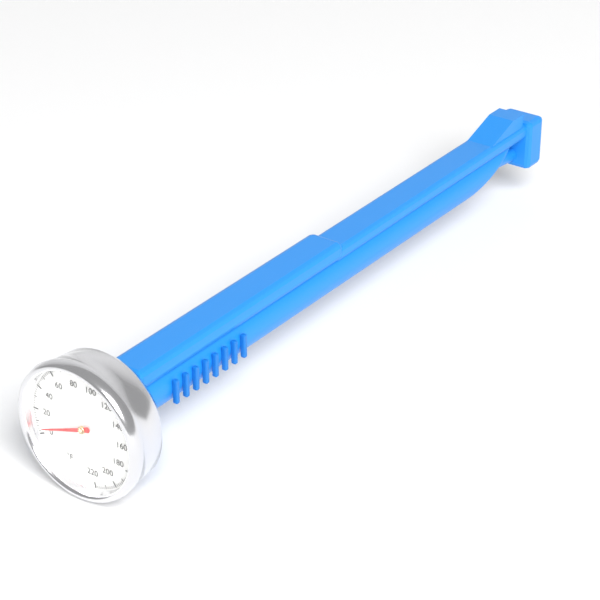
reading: 4 °F
